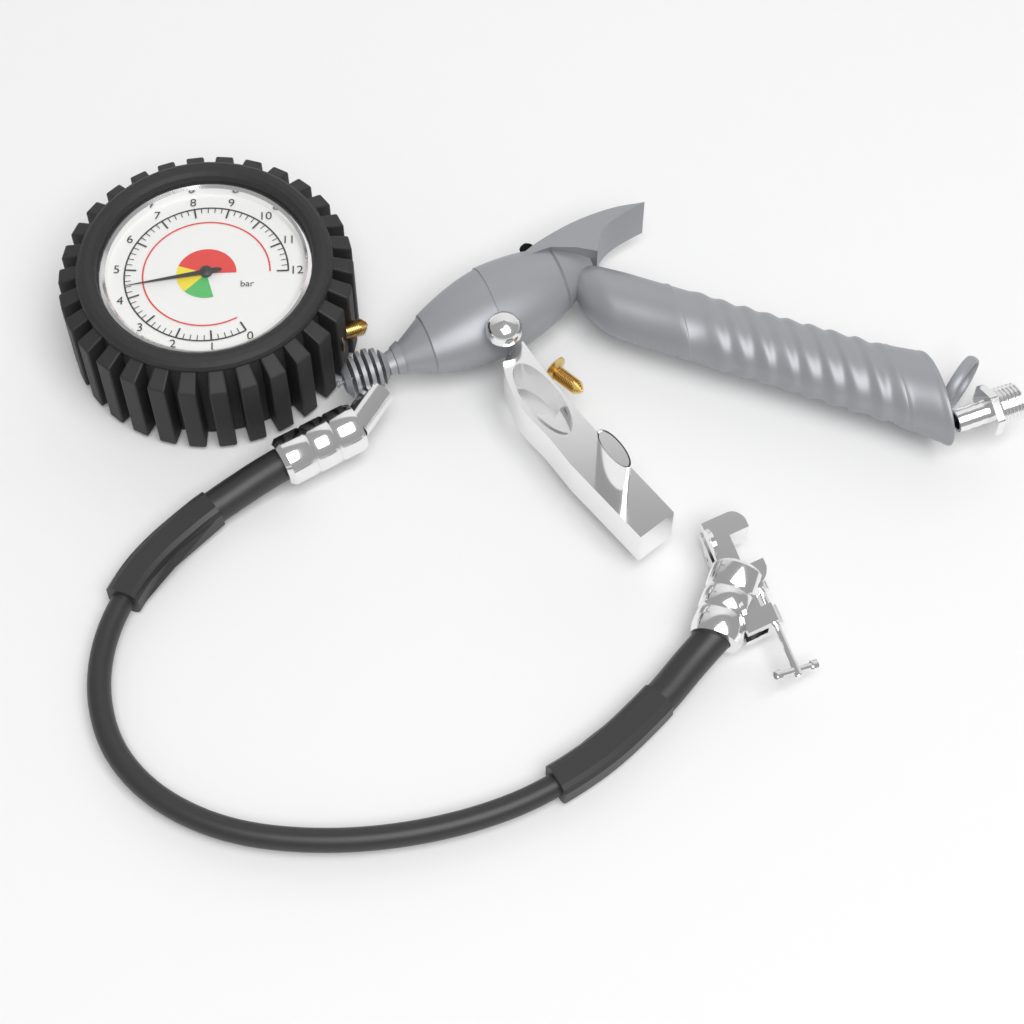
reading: 4.4 bar
